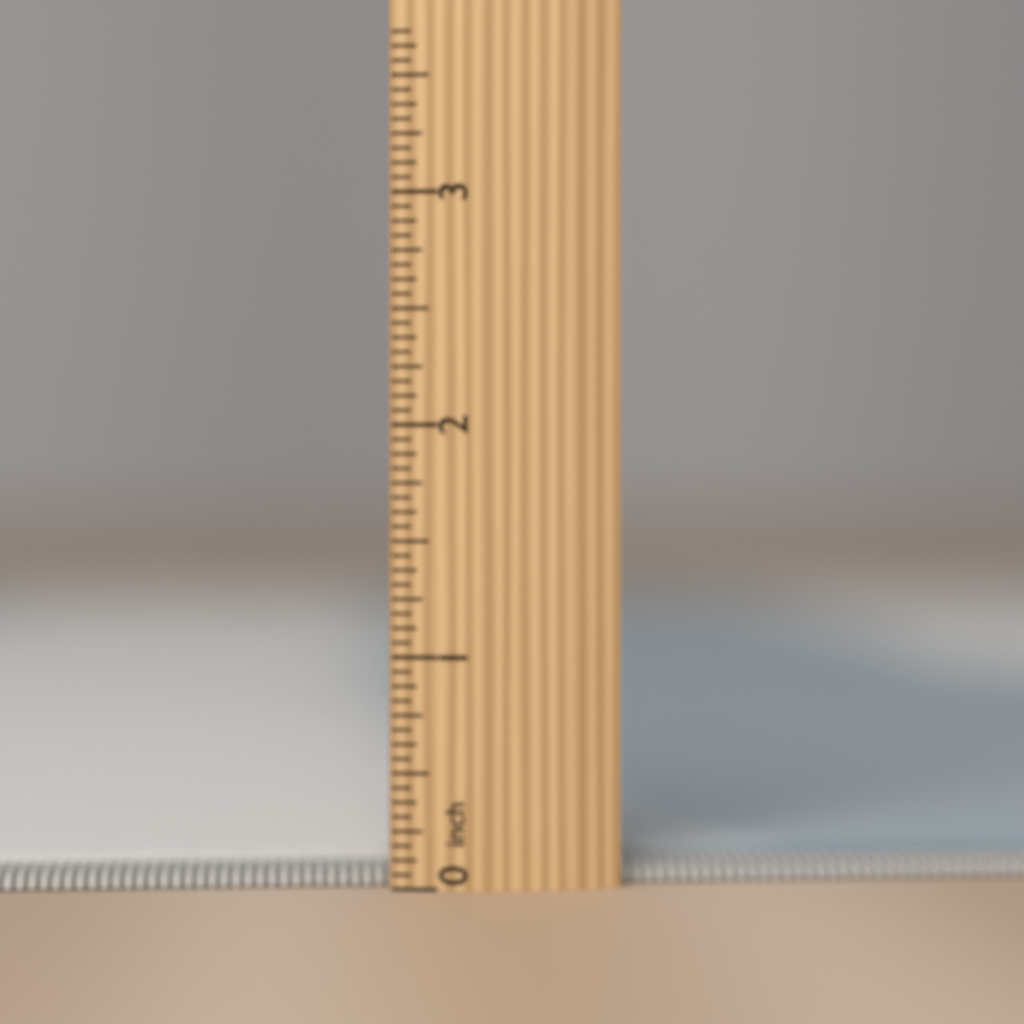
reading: 0.1250 inch
